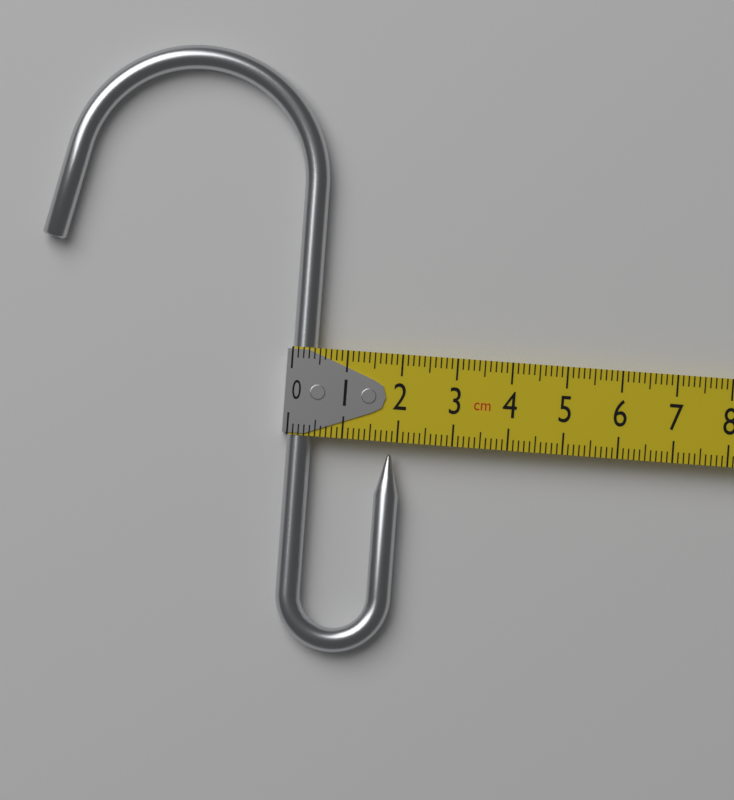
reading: 2.1 cm
